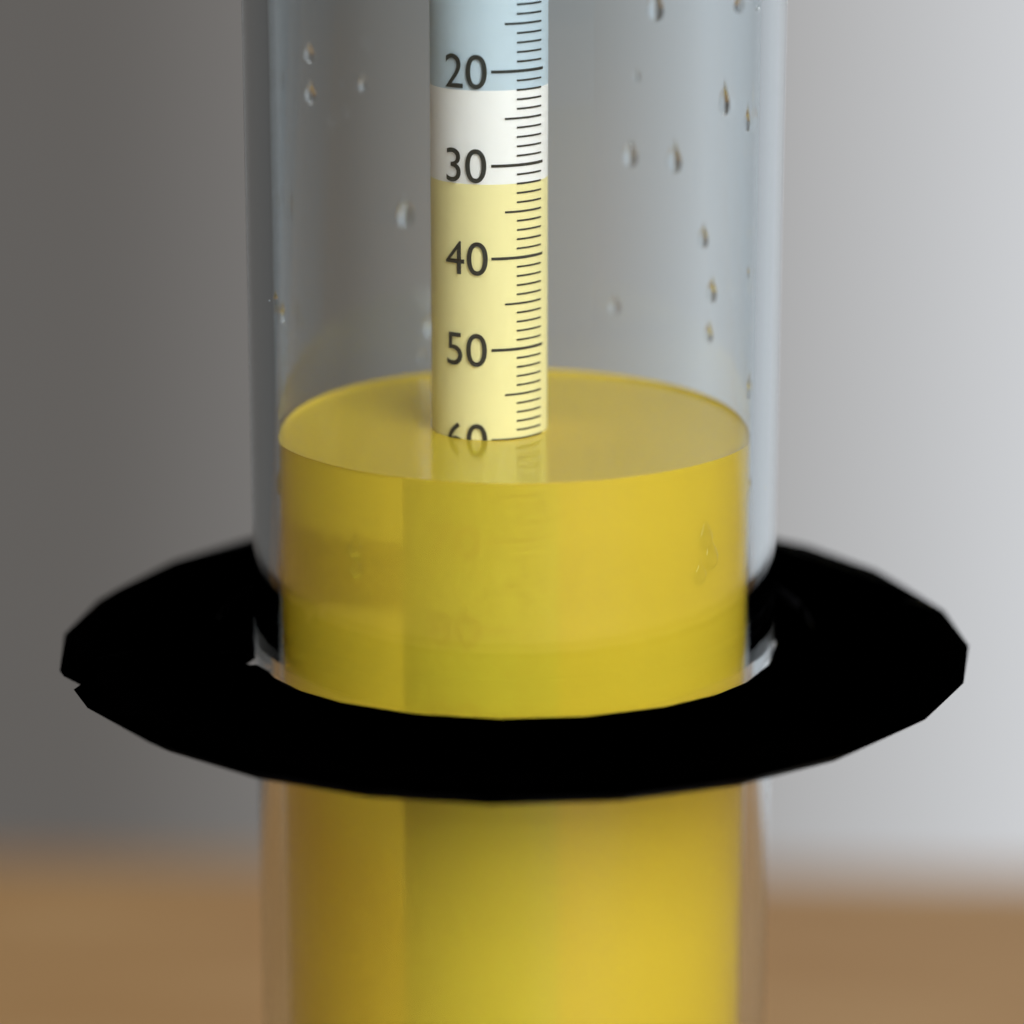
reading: 60 (no unit)
